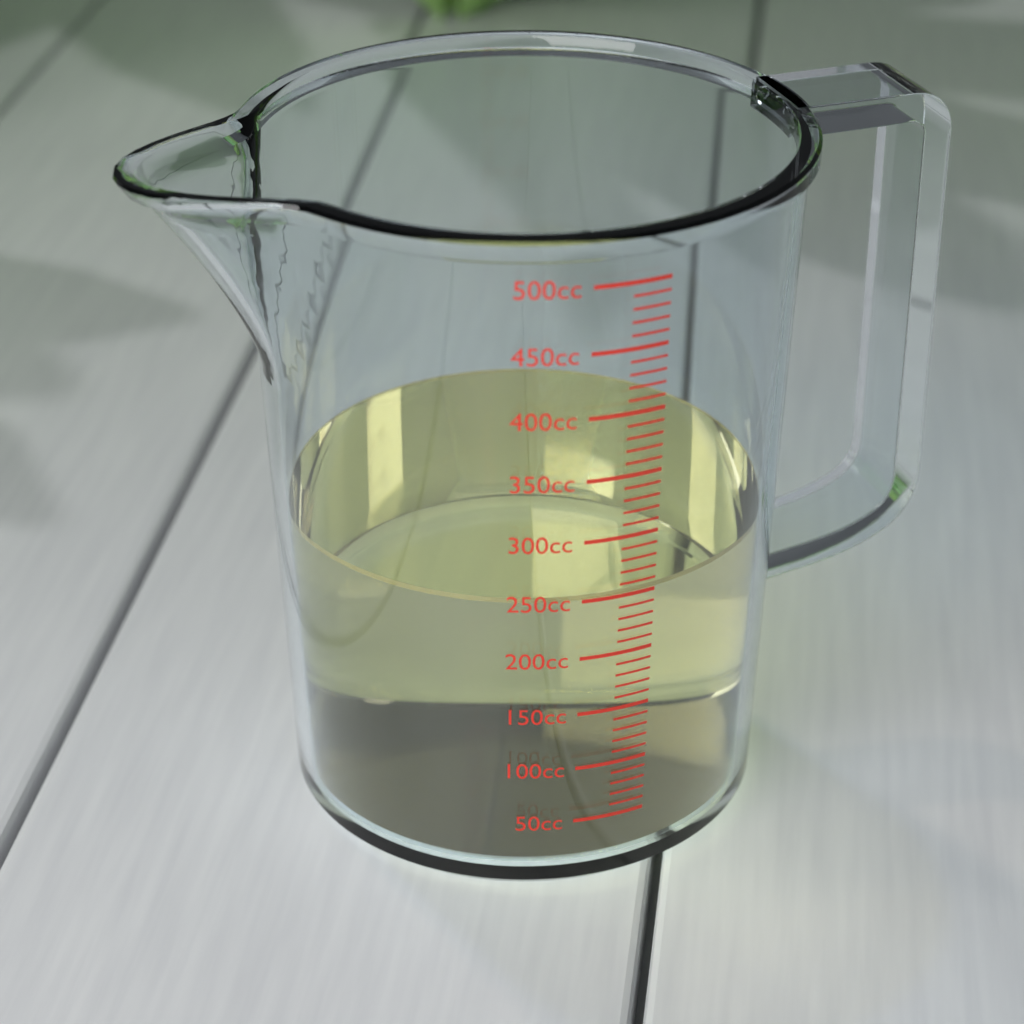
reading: 250 cc
